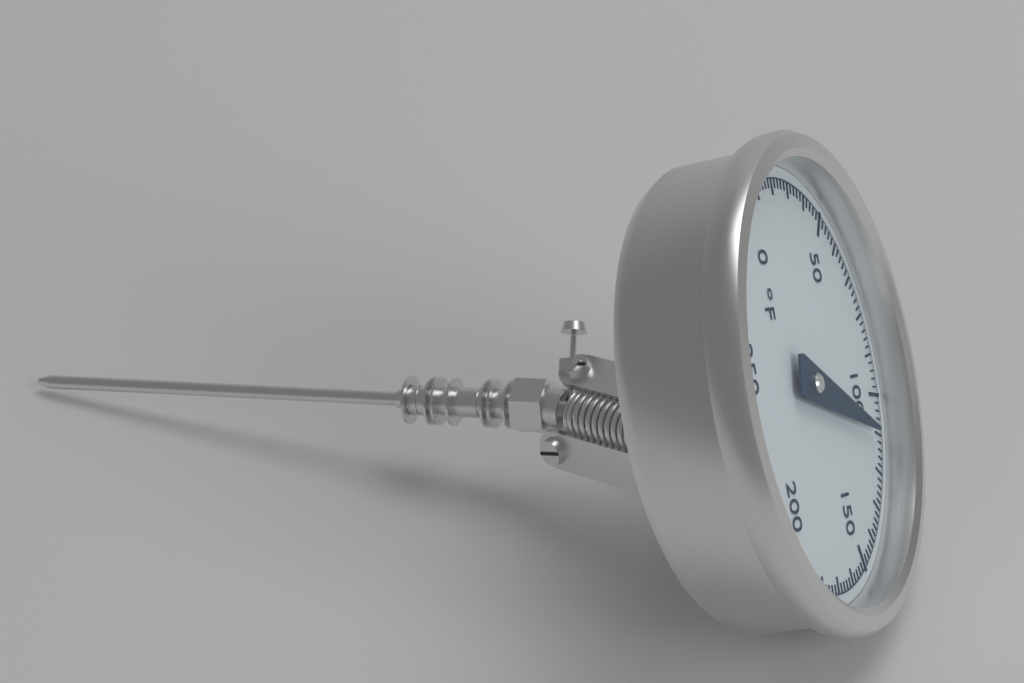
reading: 110 °F
